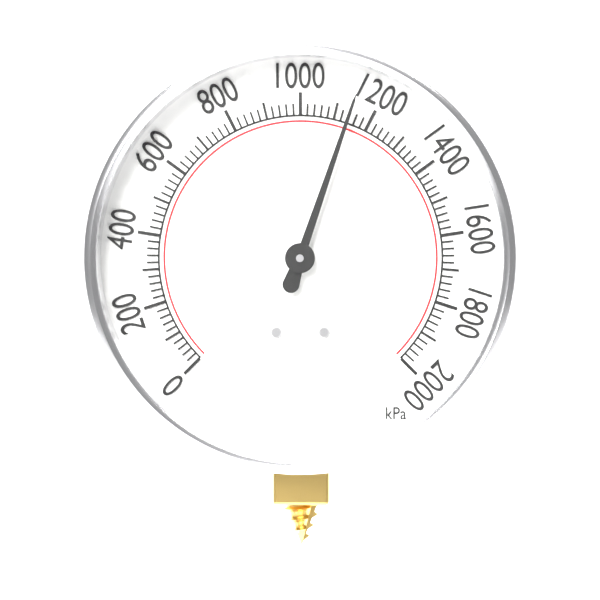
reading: 1140 kPa
